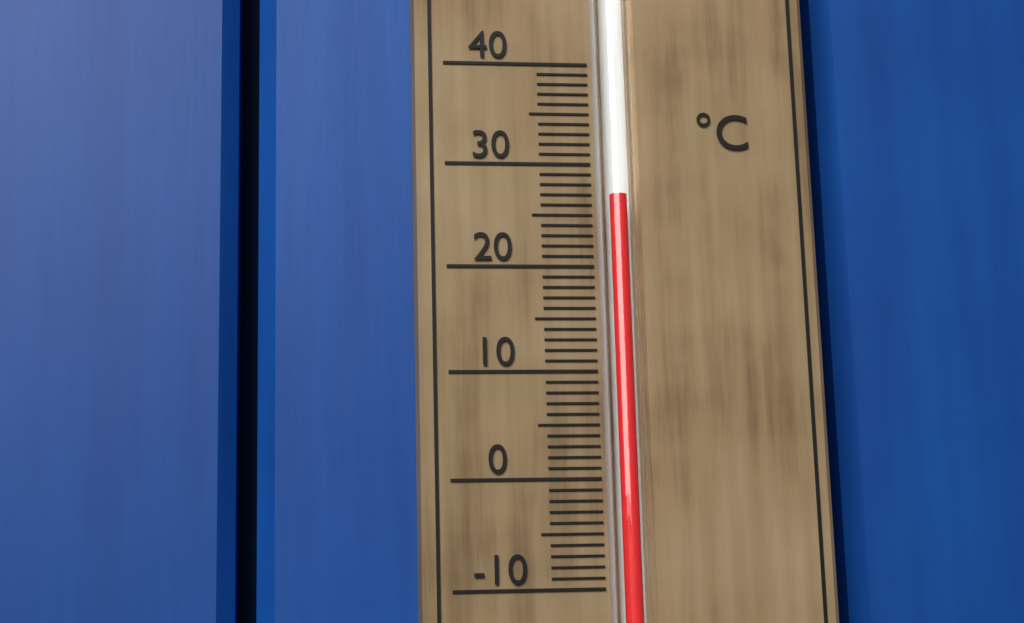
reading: 27 °C
